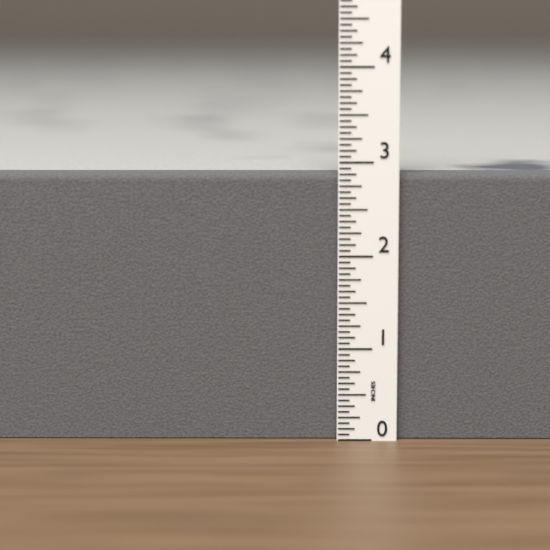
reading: 2.8750 in
